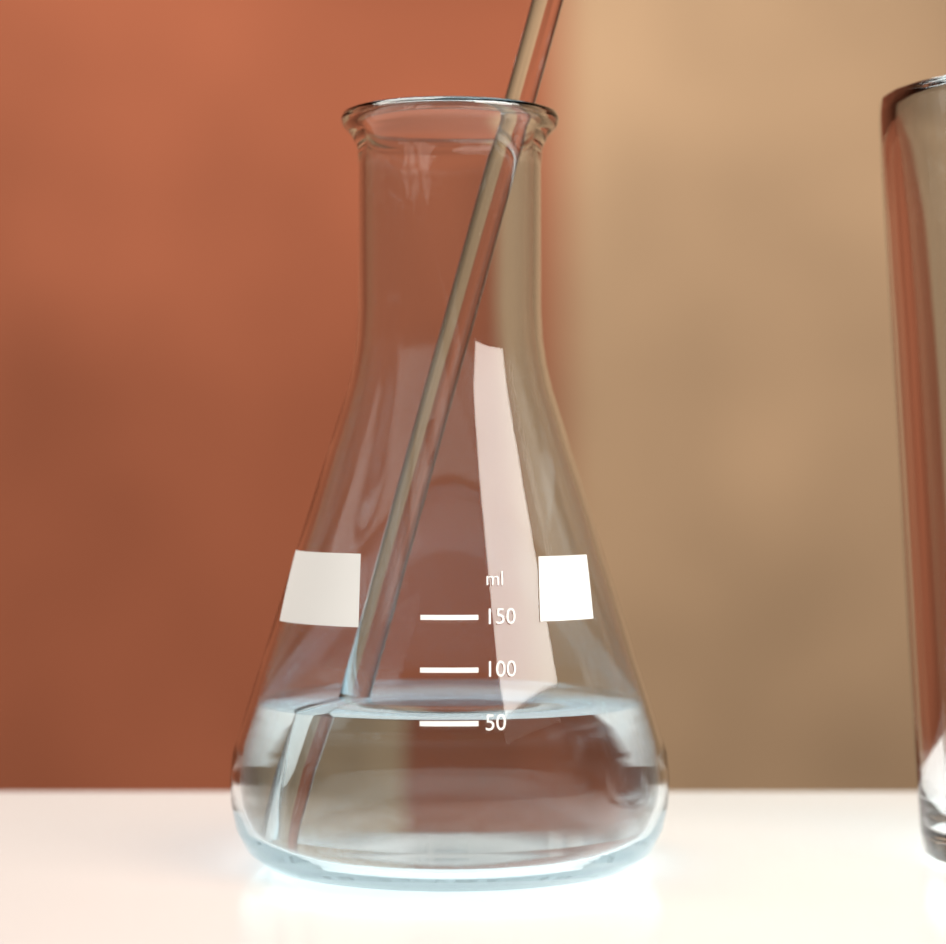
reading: 55 ml
